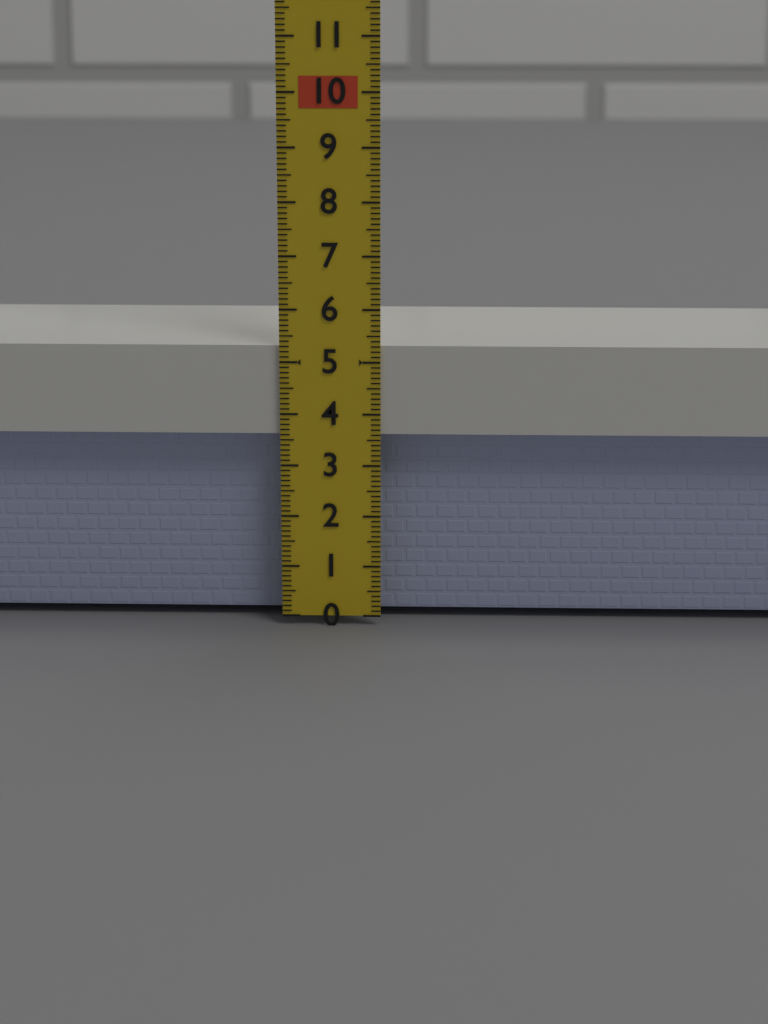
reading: 5.3 (no unit)
